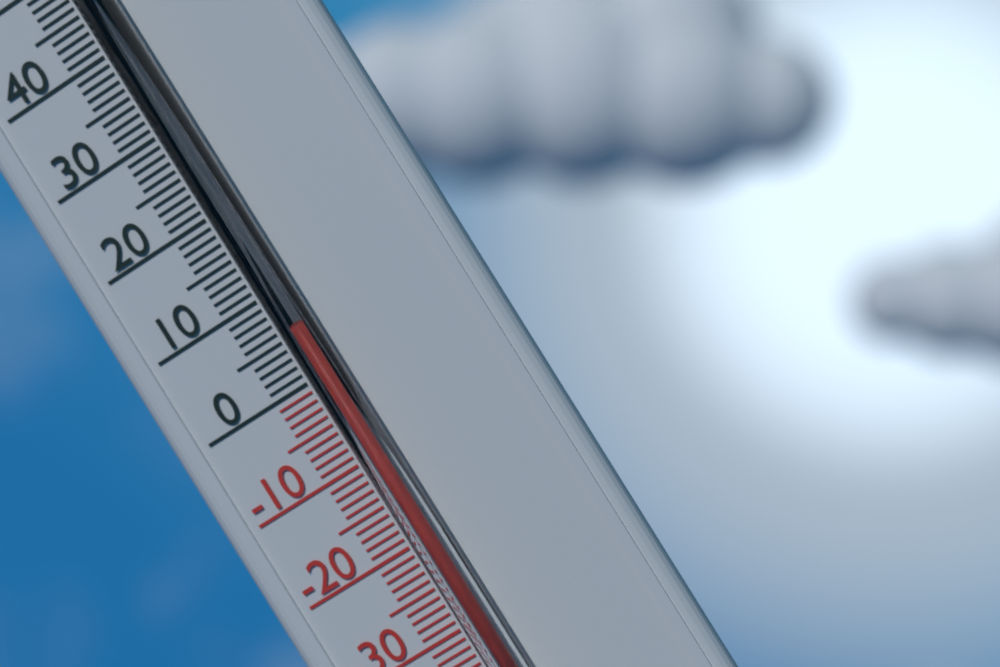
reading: 5 °C
